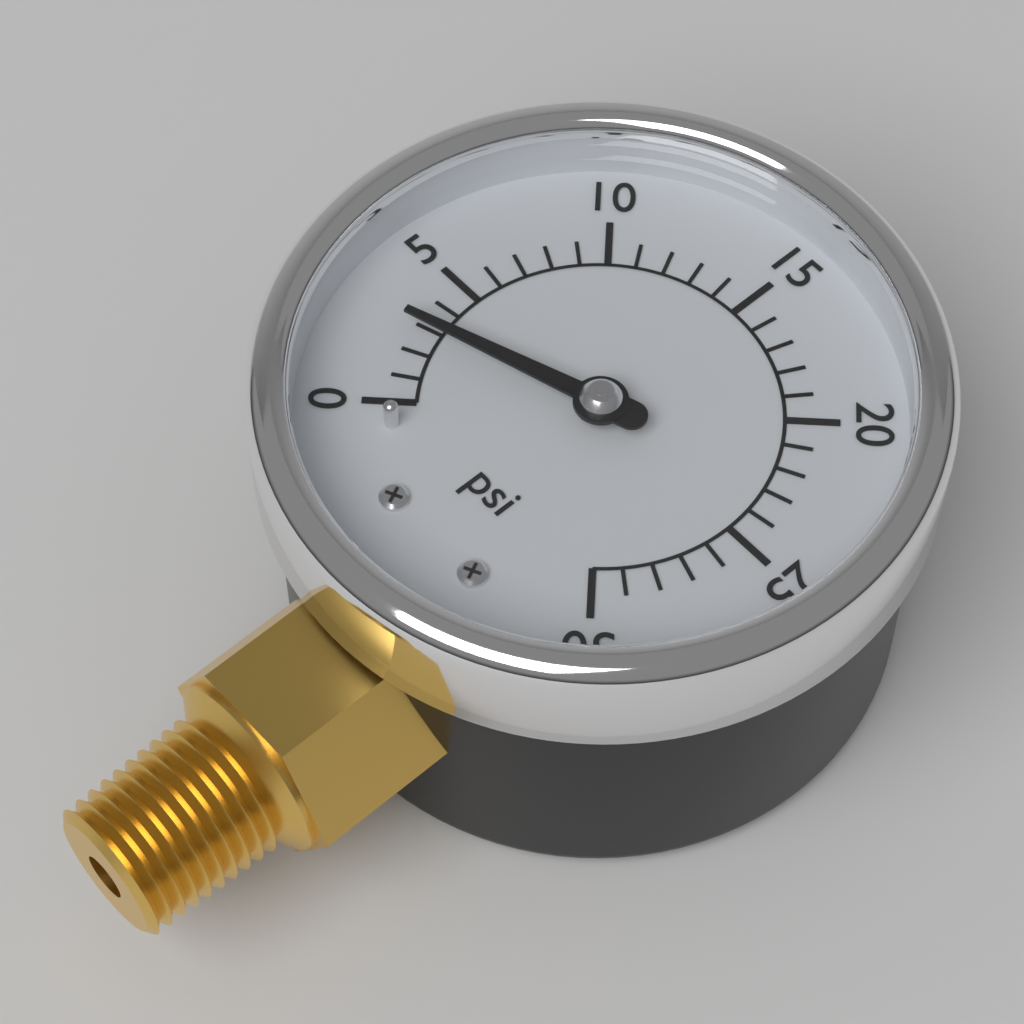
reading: 3 psi
